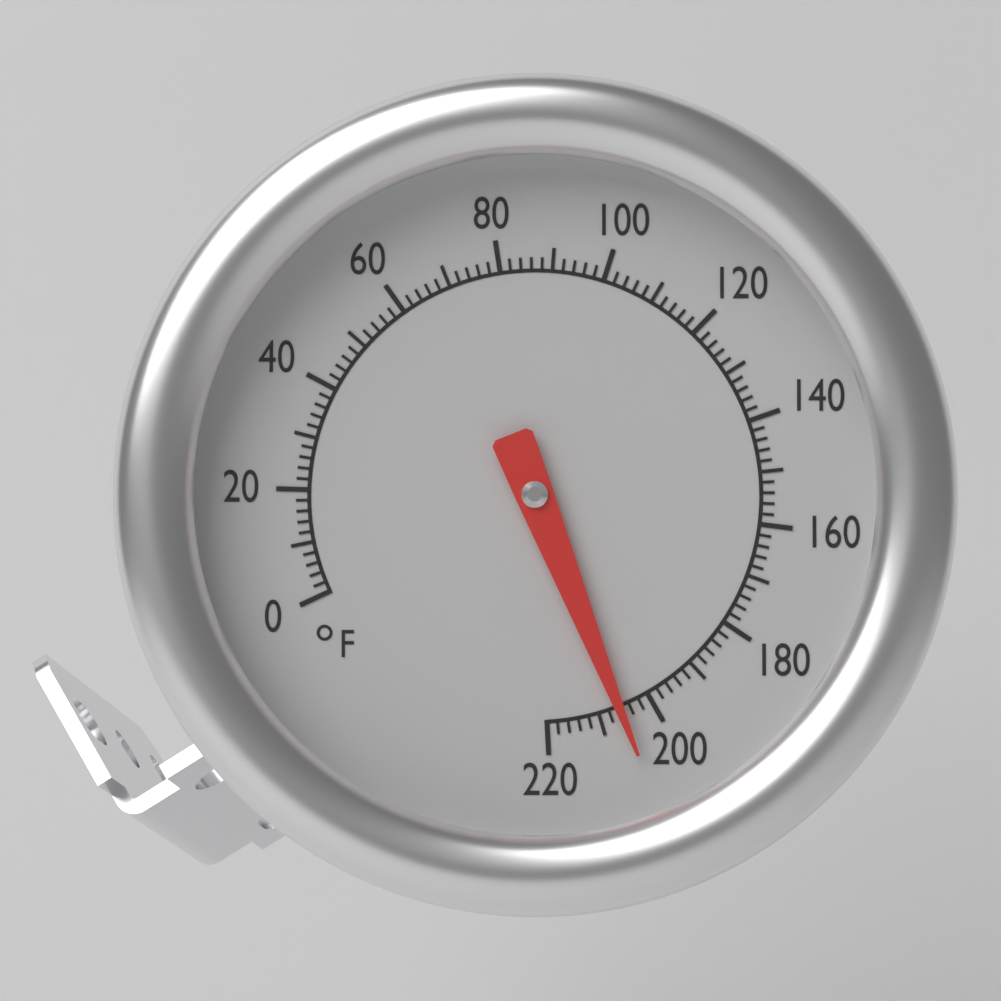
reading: 206 °F
